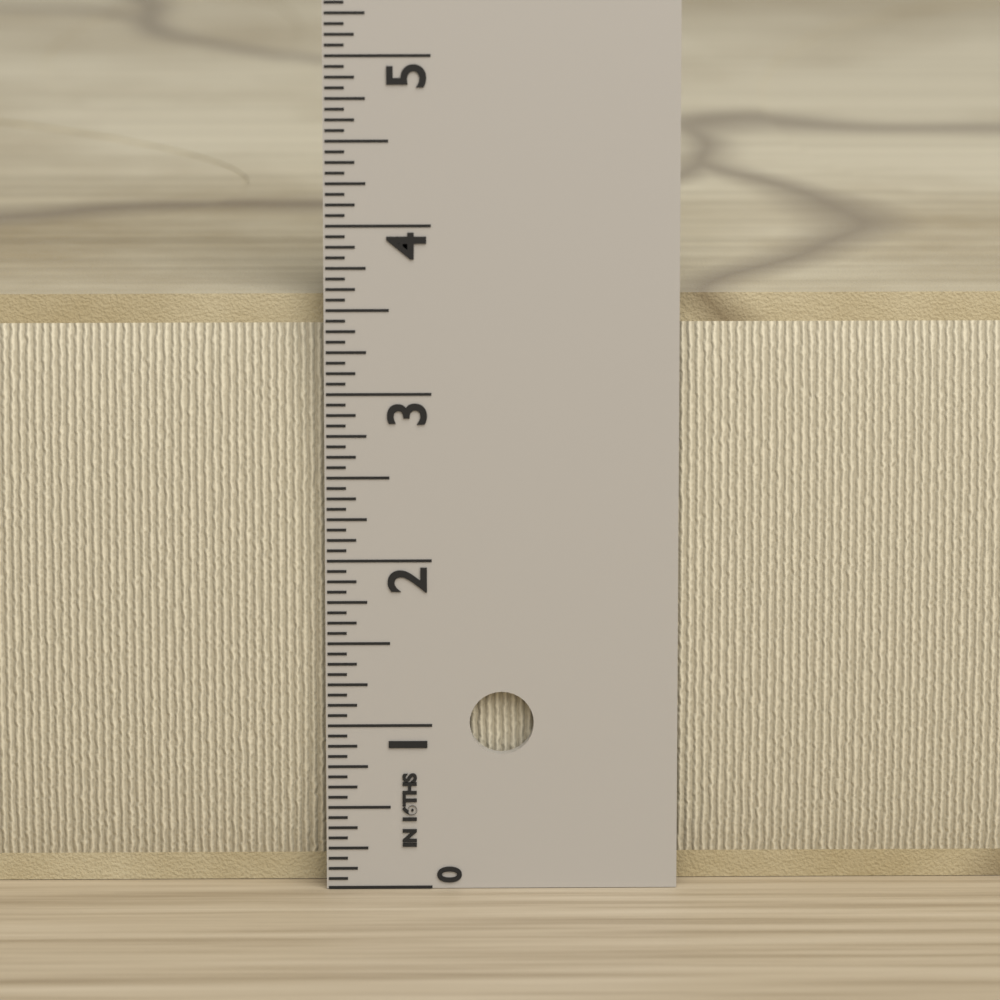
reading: 3.5625 in
